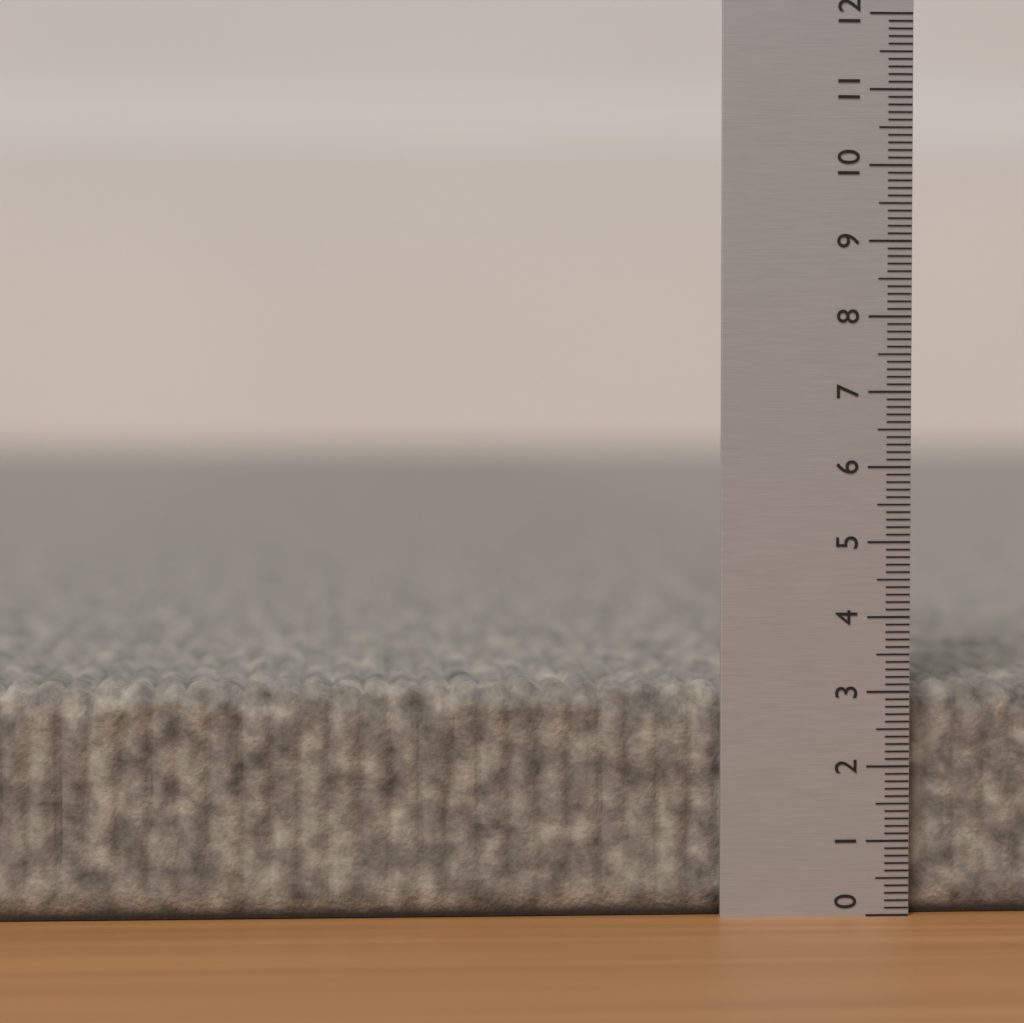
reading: 3.1 (no unit)
